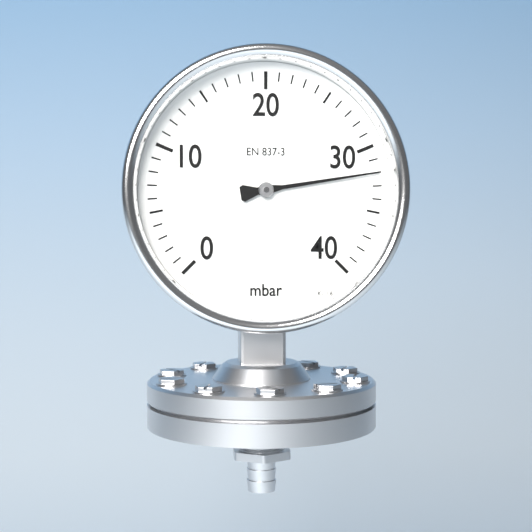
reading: 32 mbar
